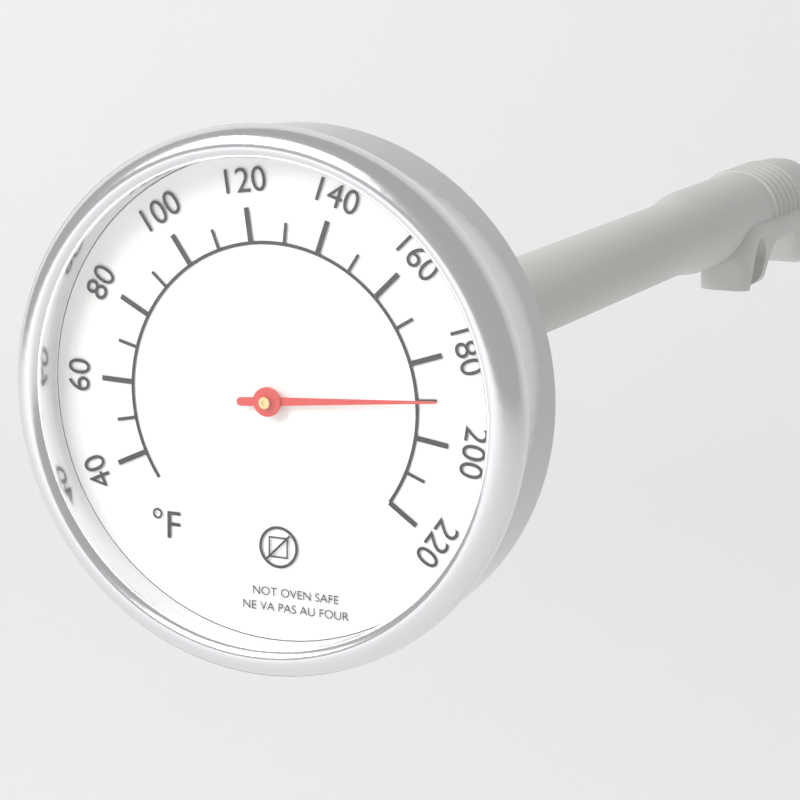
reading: 190 °F
